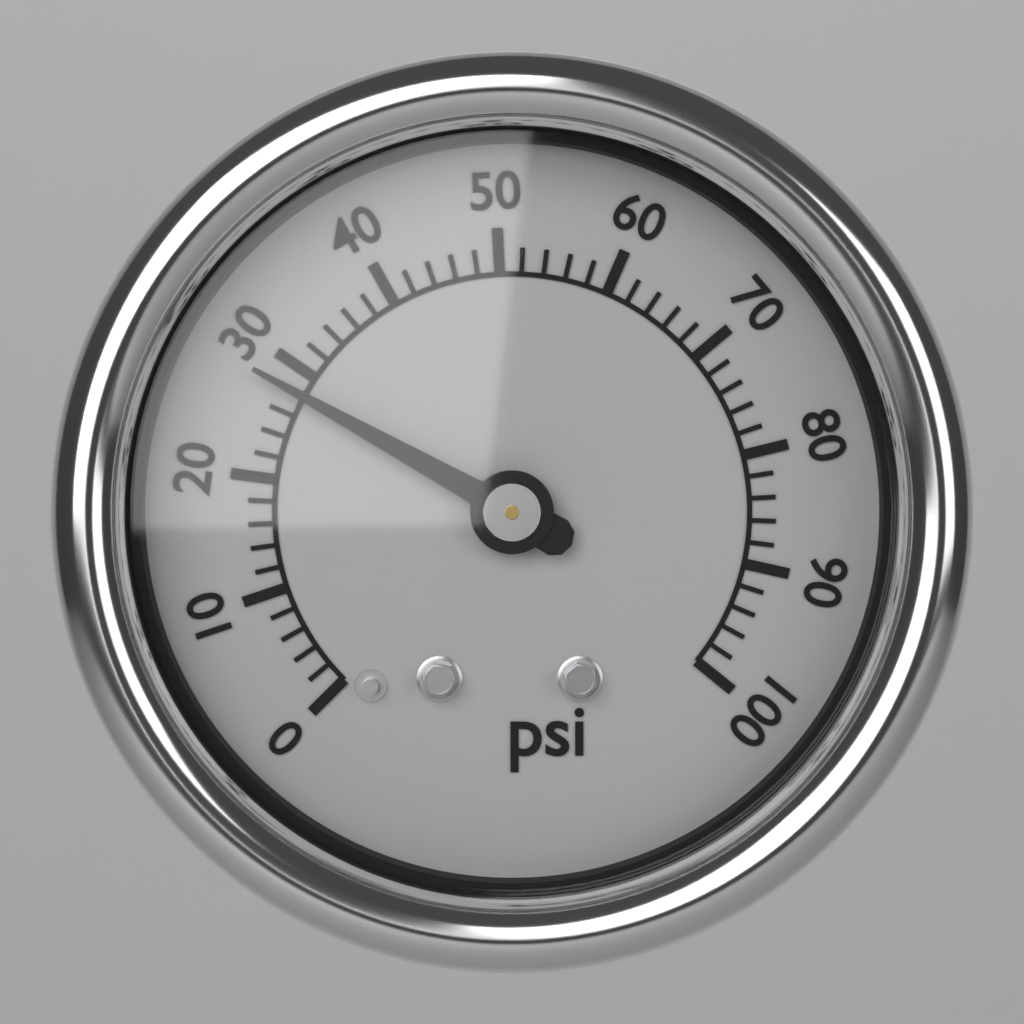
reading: 28 psi
